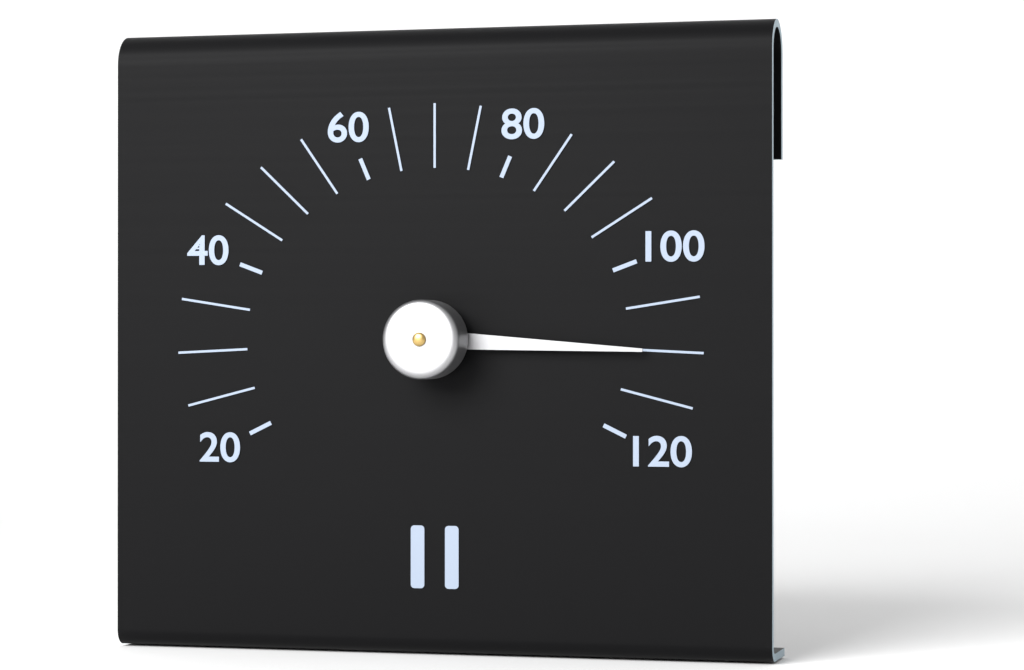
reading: 110 (no unit)
